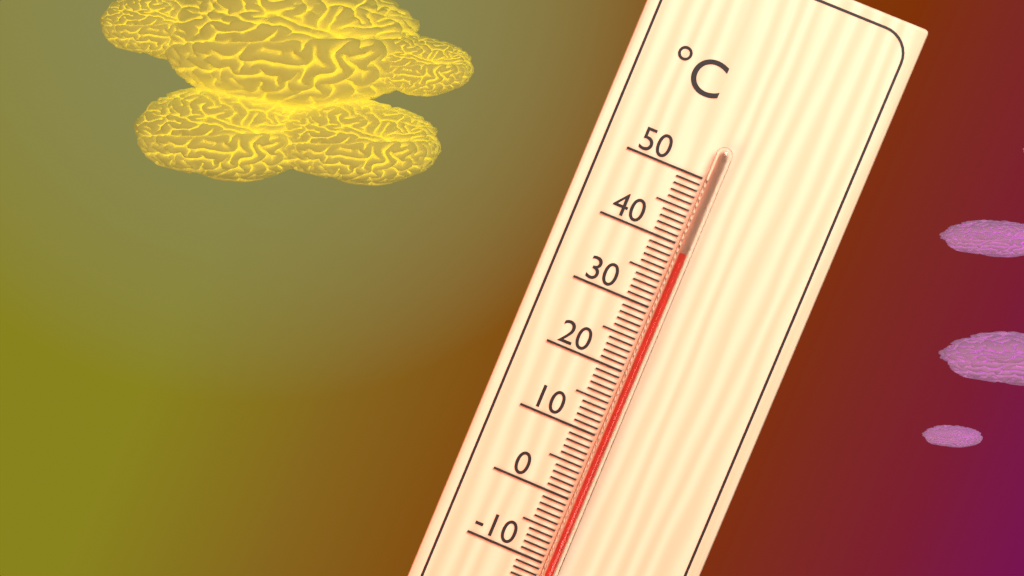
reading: 39 °C
